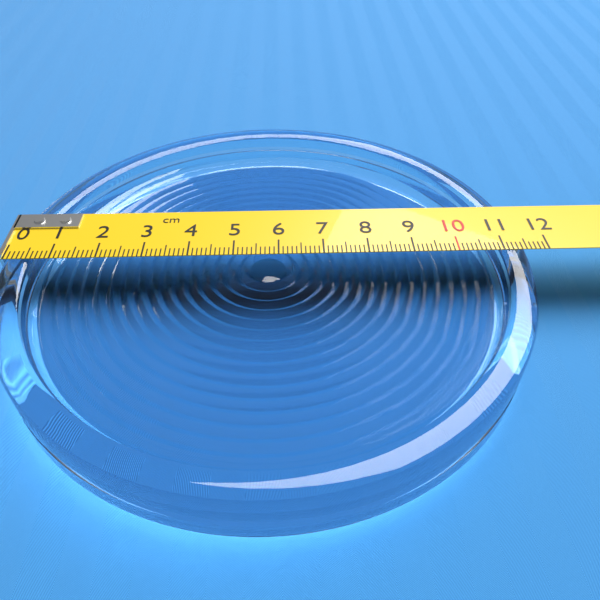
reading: 11.5 cm
